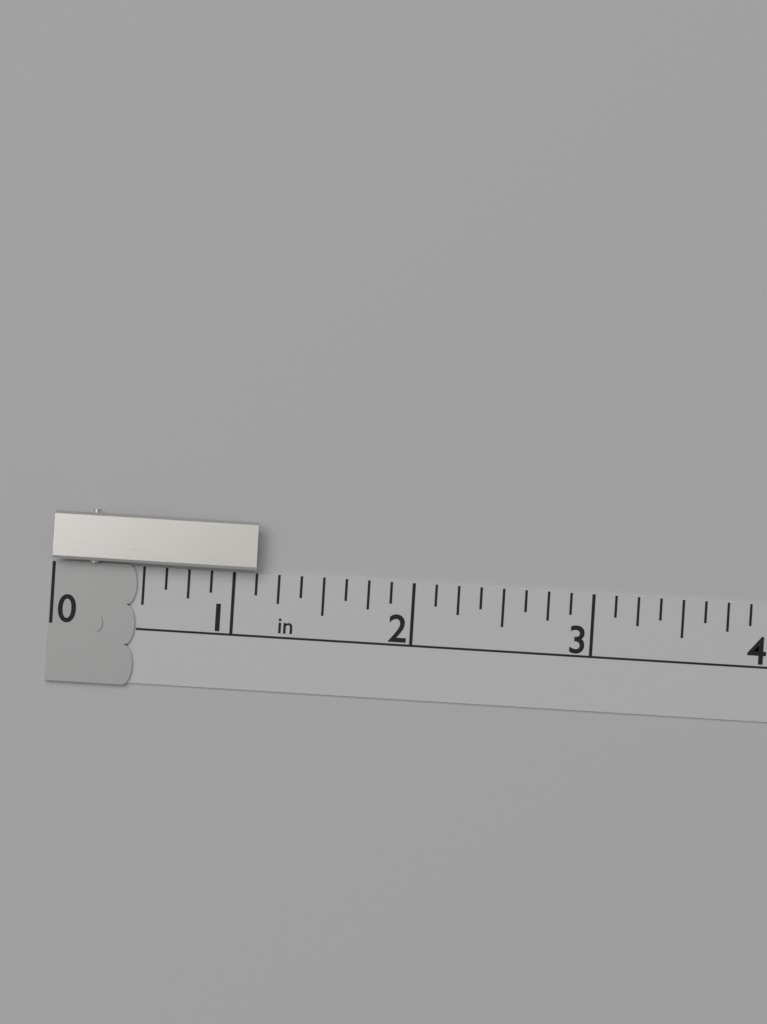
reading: 1.125 in
